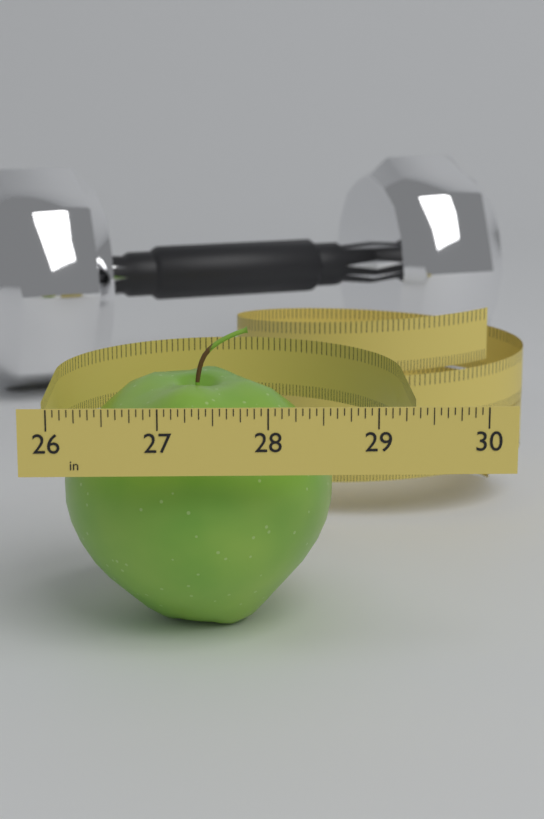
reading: 28.6875 in
